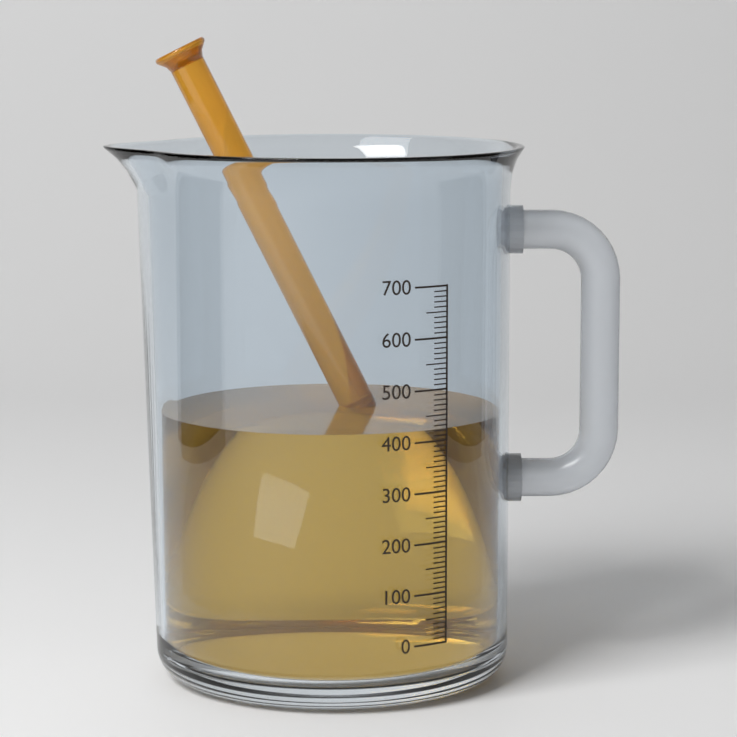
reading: 420 (no unit)
